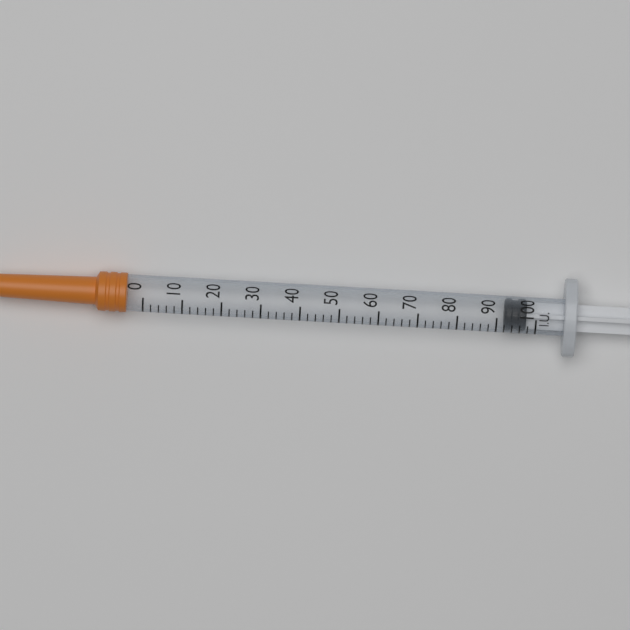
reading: 92 IU
